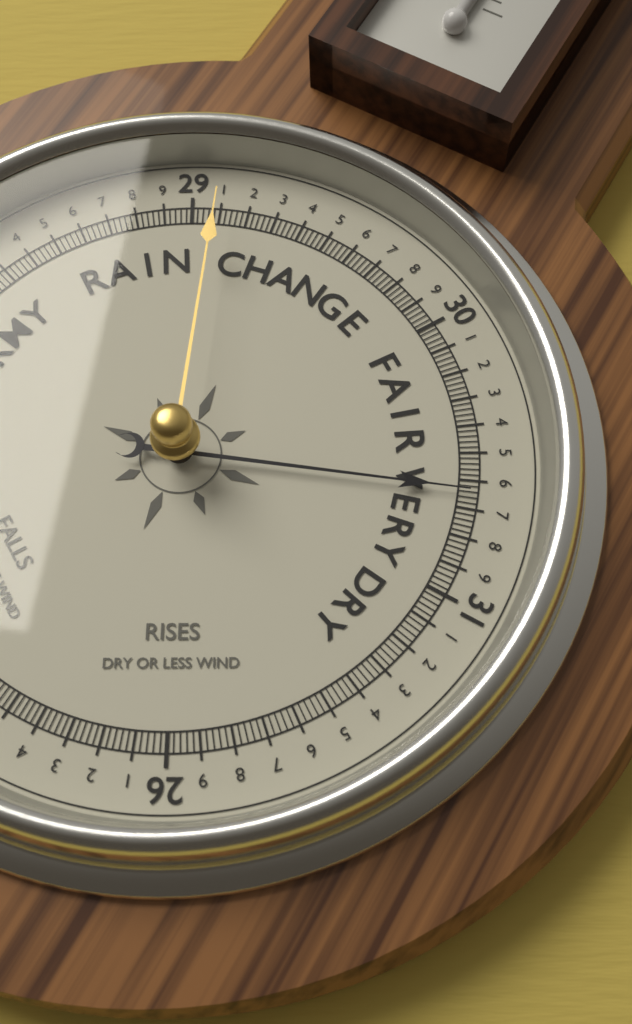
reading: 30.64 (no unit)
